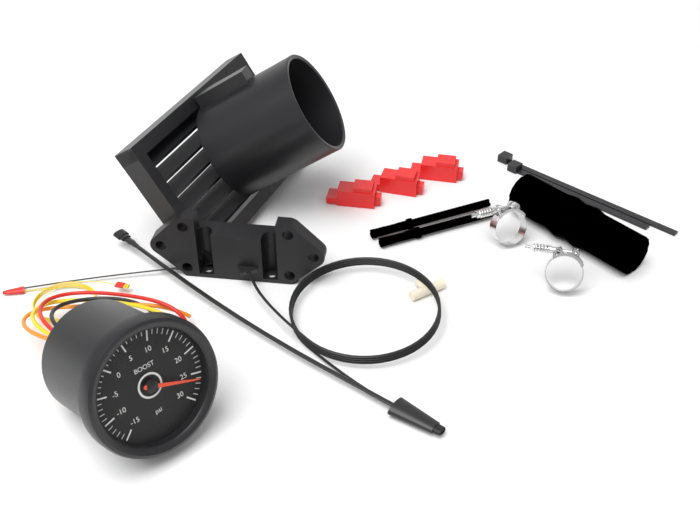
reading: 26 psi
